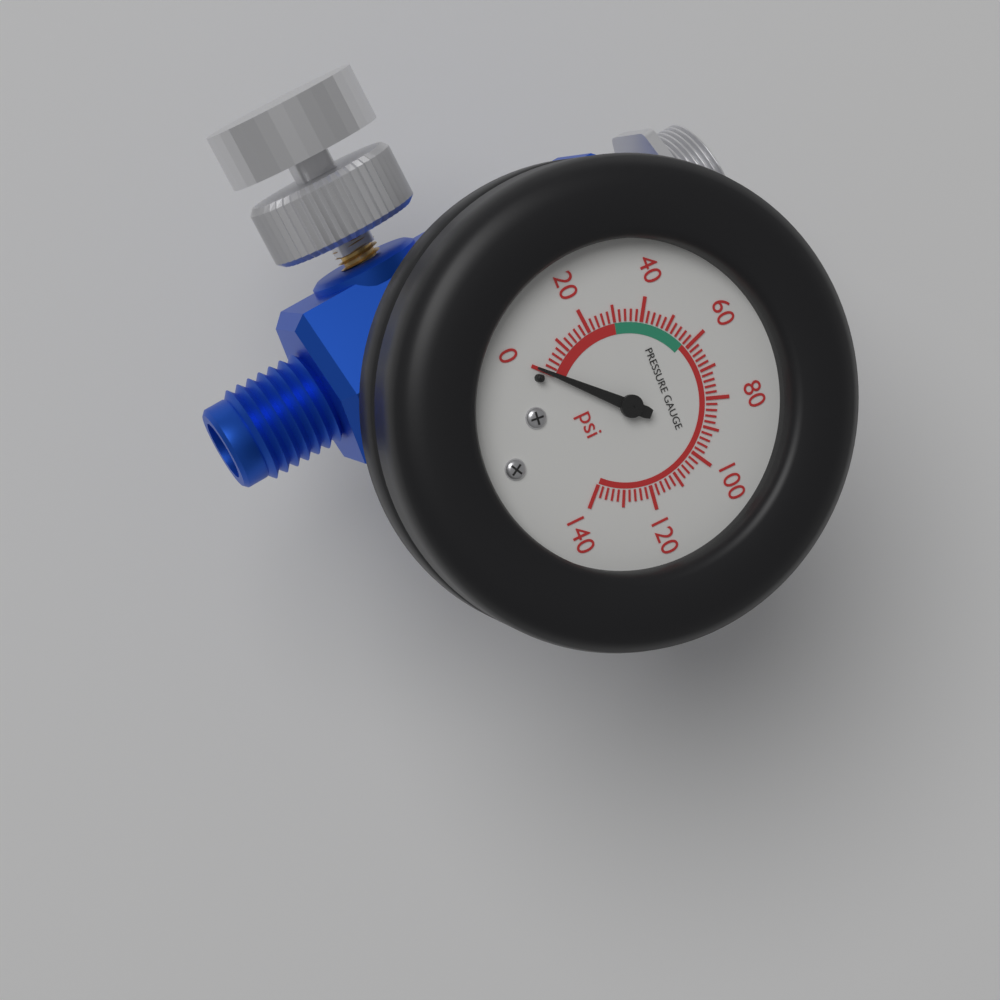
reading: 0 psi
